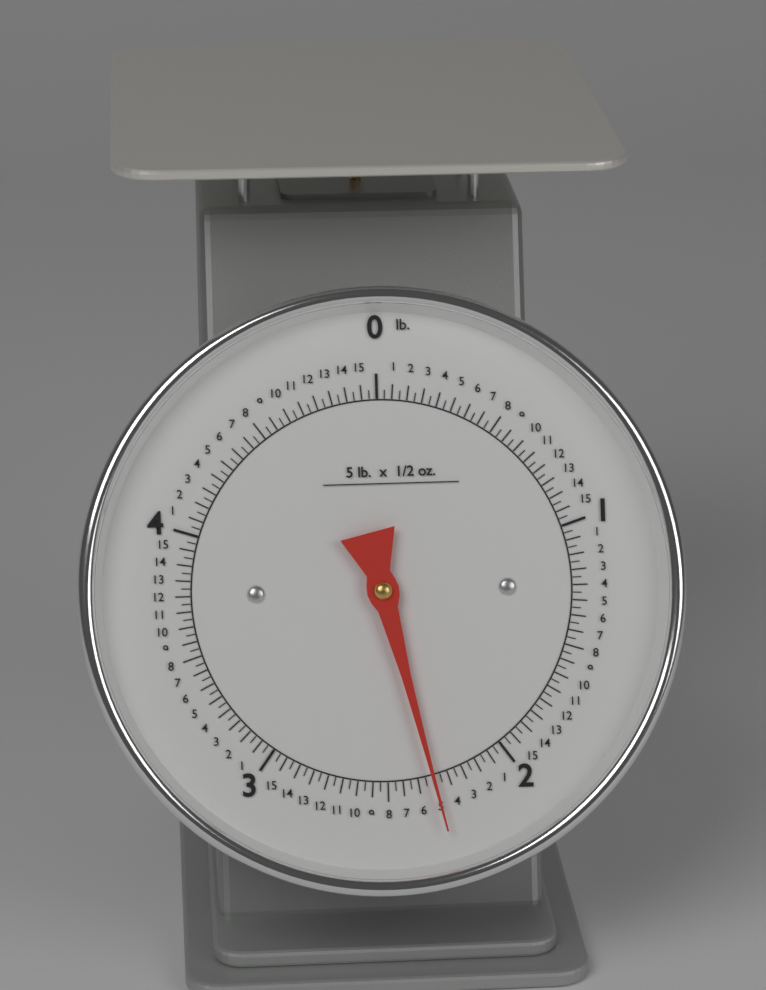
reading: 2.31250 lb
